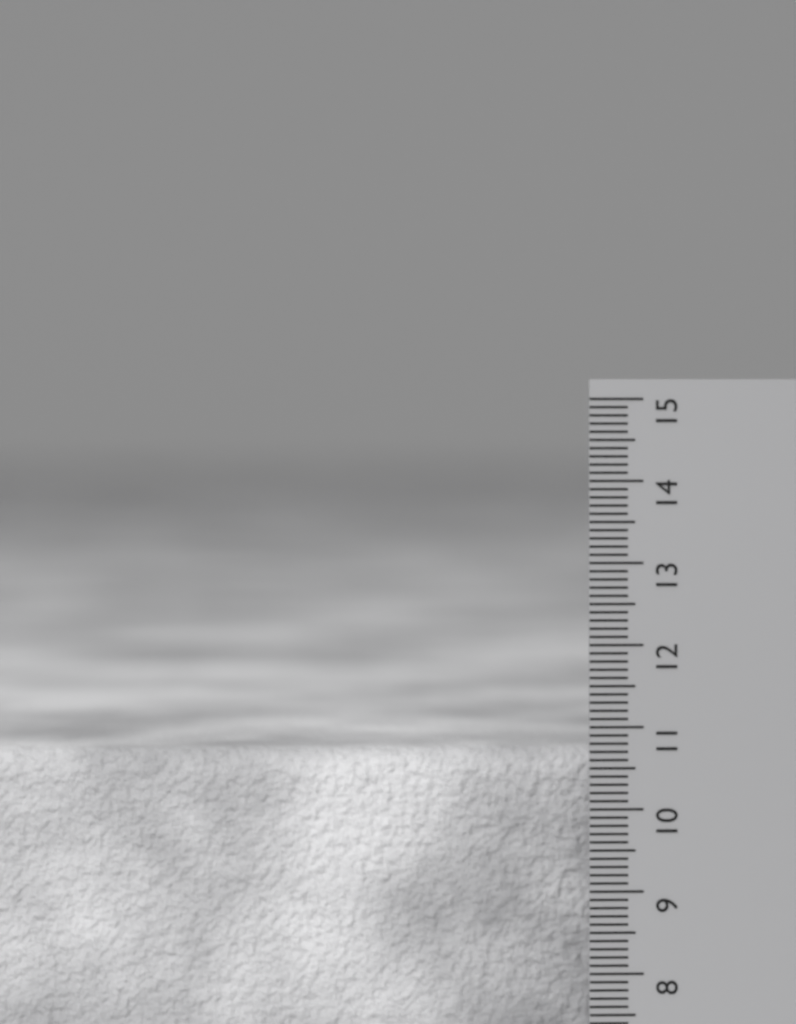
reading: 10.7 cm
